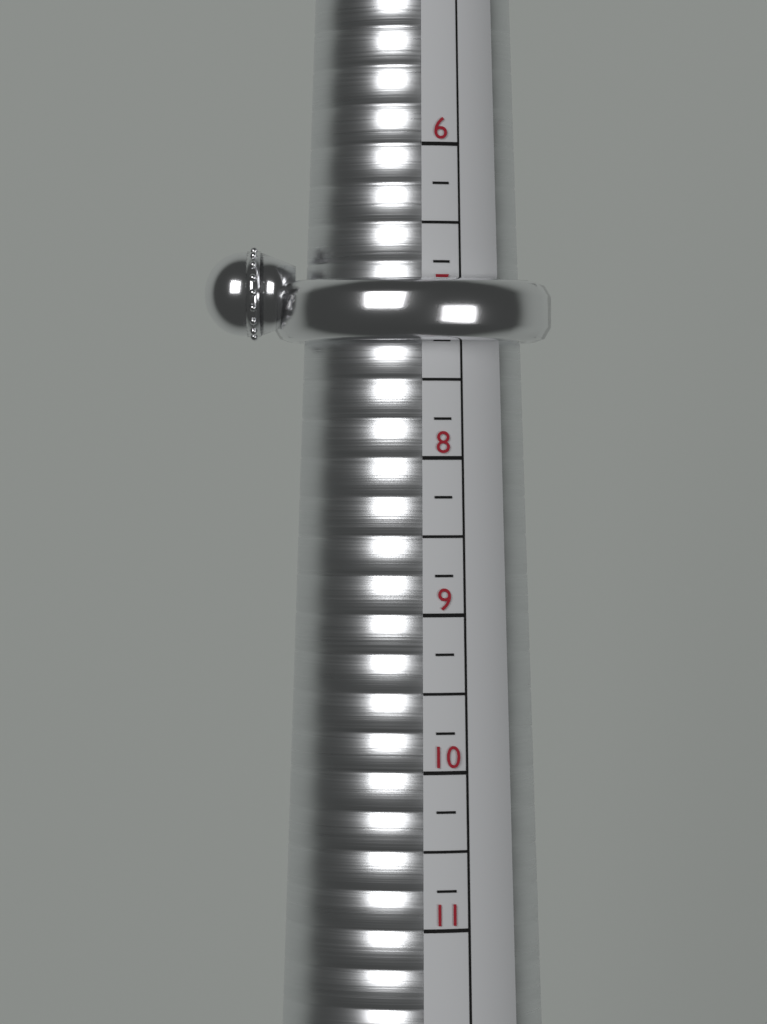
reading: 7.25 (no unit)
